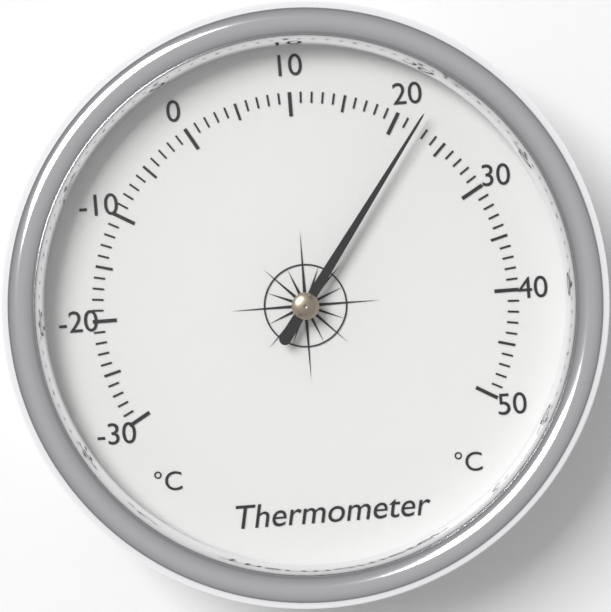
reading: 22 °C
